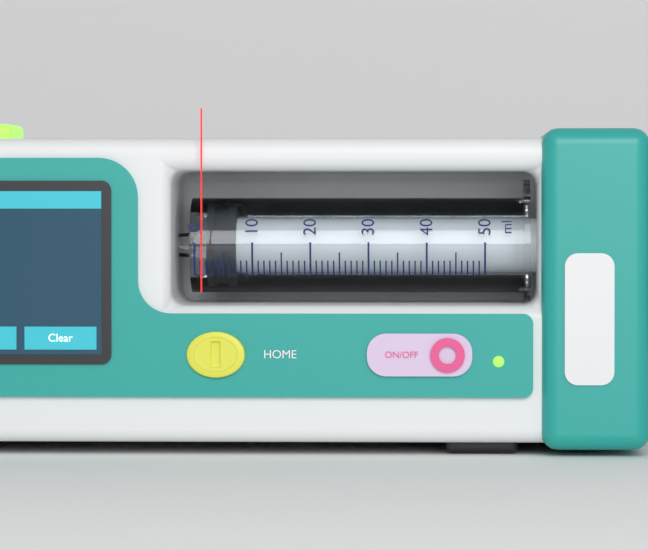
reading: 2 ml
